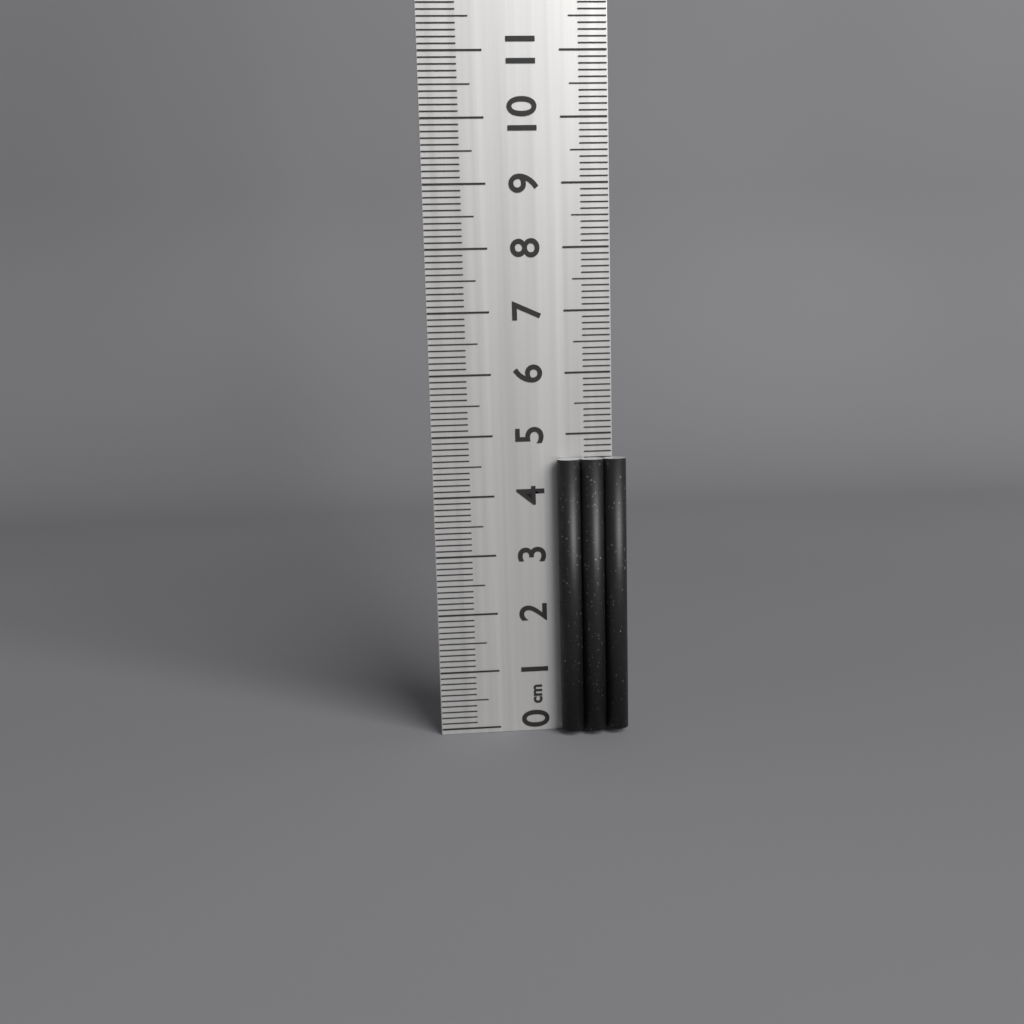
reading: 4.6 cm
